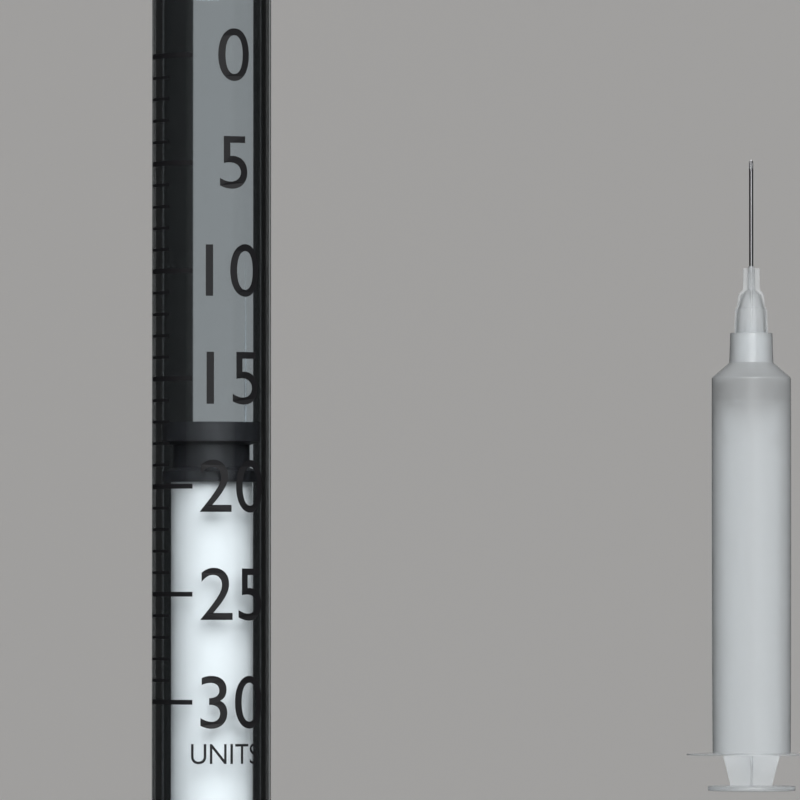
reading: 17 units
